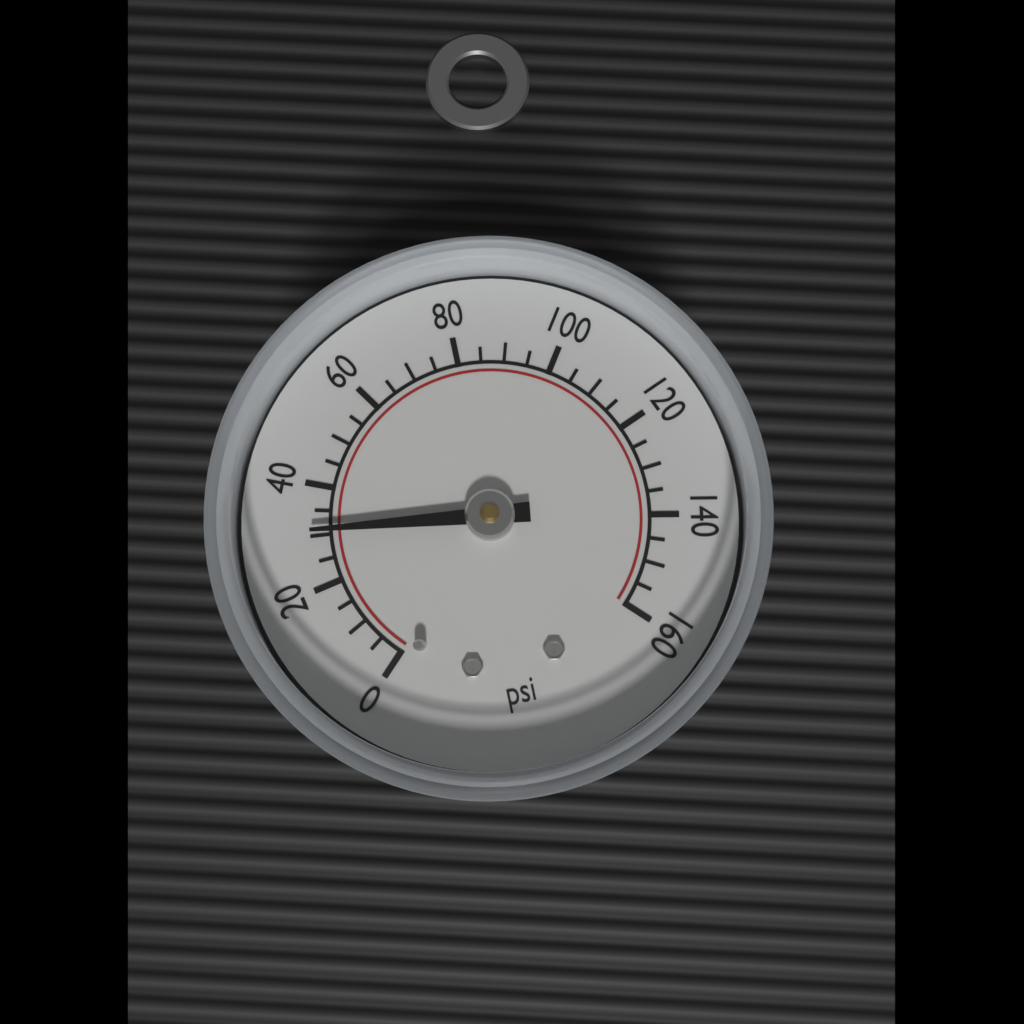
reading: 31 psi
